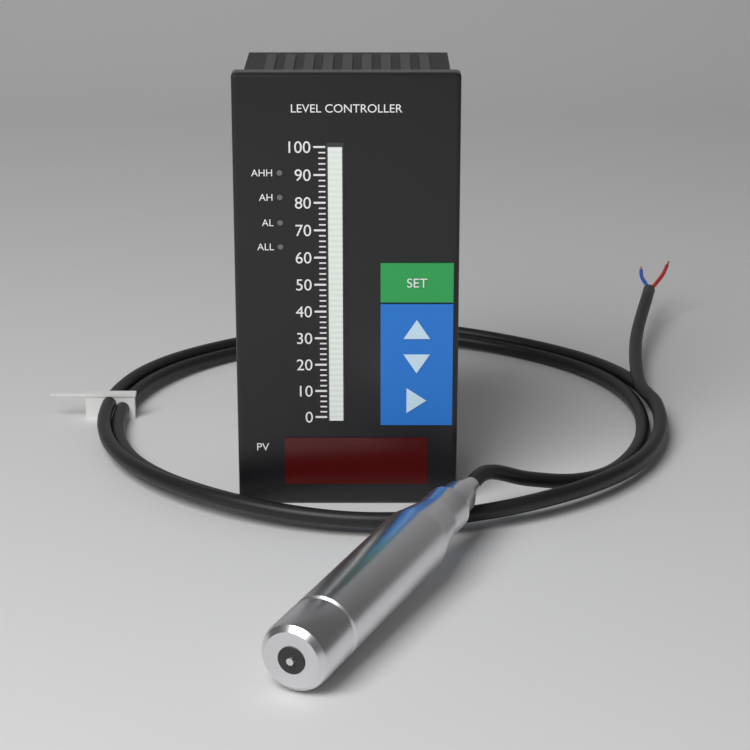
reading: 100 (no unit)
